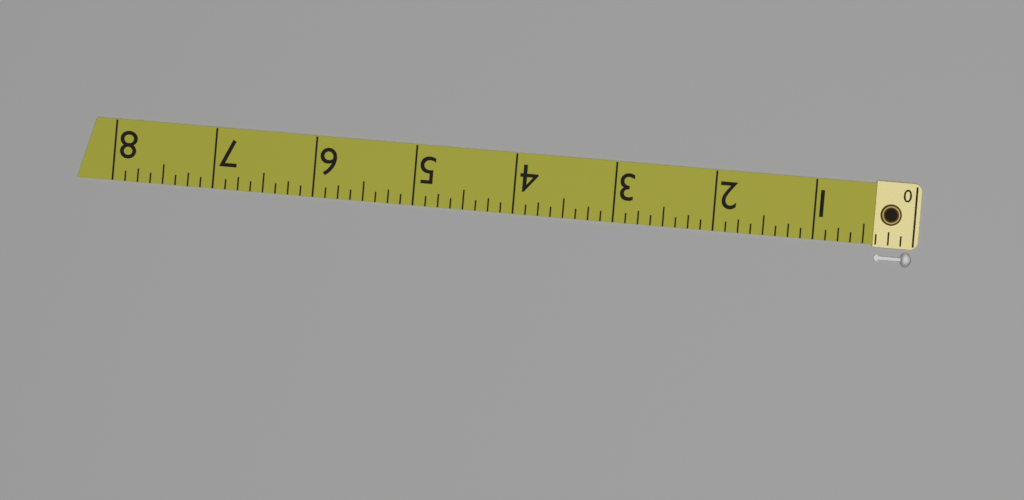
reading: 0.375 (no unit)
